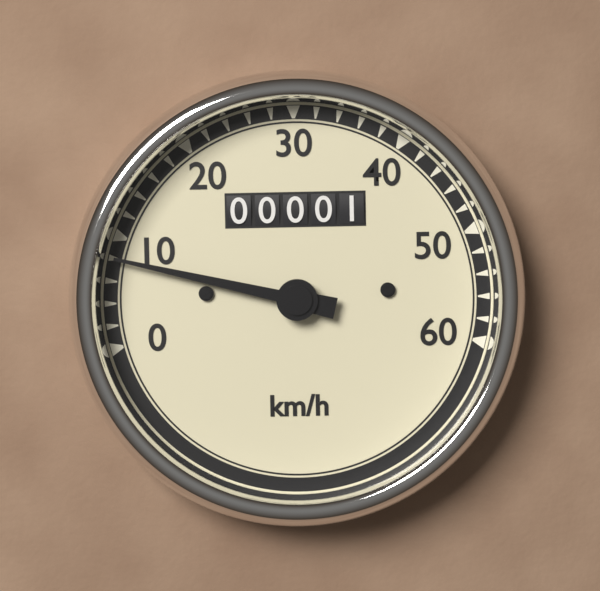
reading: 8 km/h
